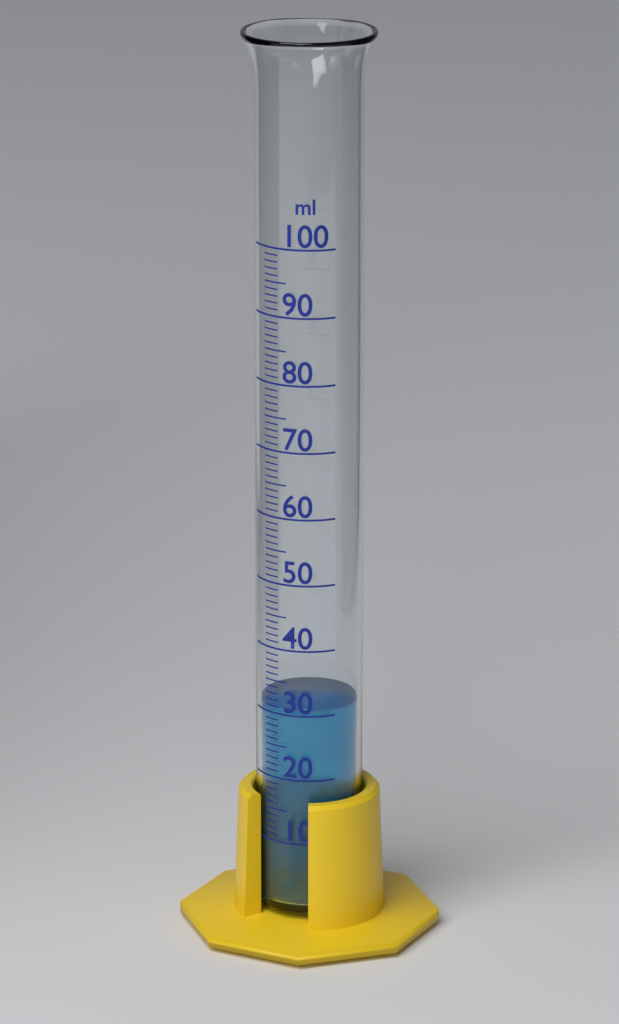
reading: 31 ml
